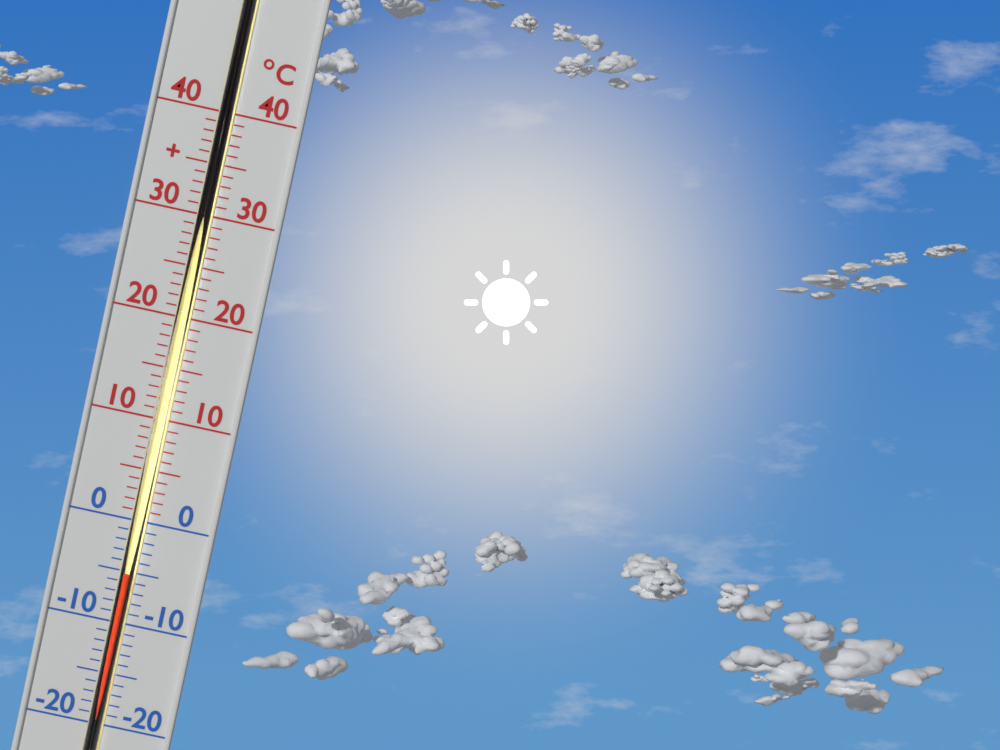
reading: -5 °C
